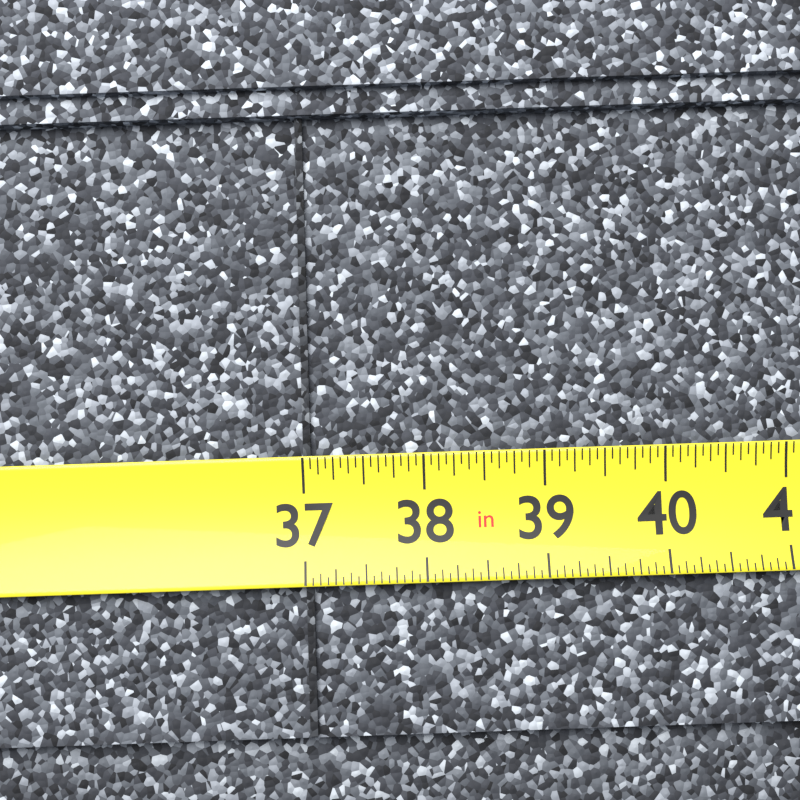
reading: 37.0625 in
